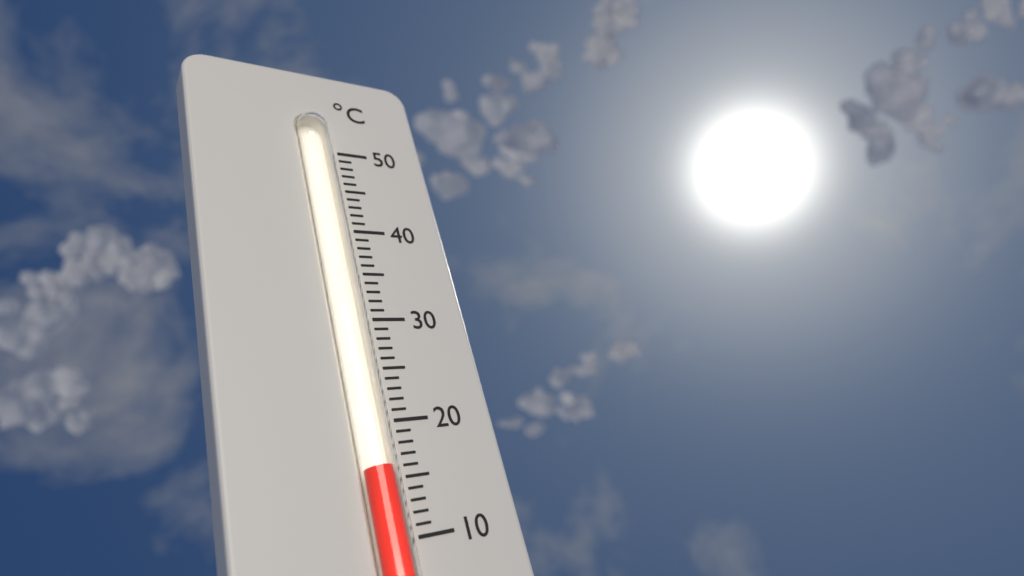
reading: 16 °C
